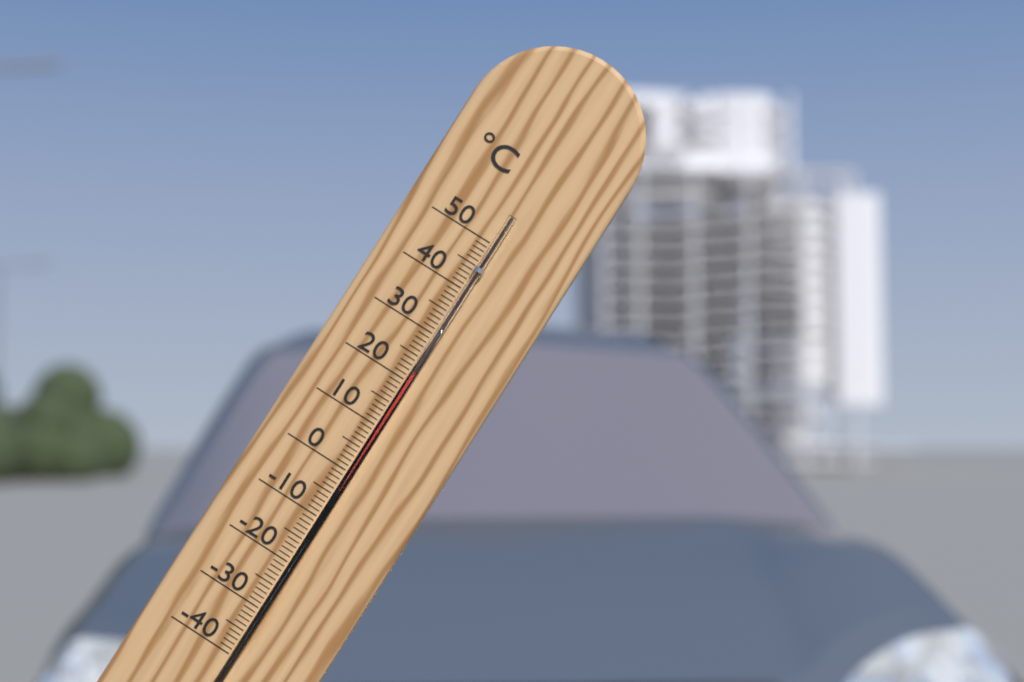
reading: 22 °C
